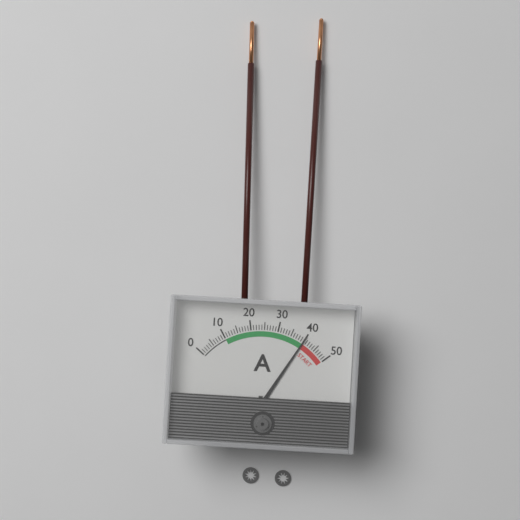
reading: 40 A
